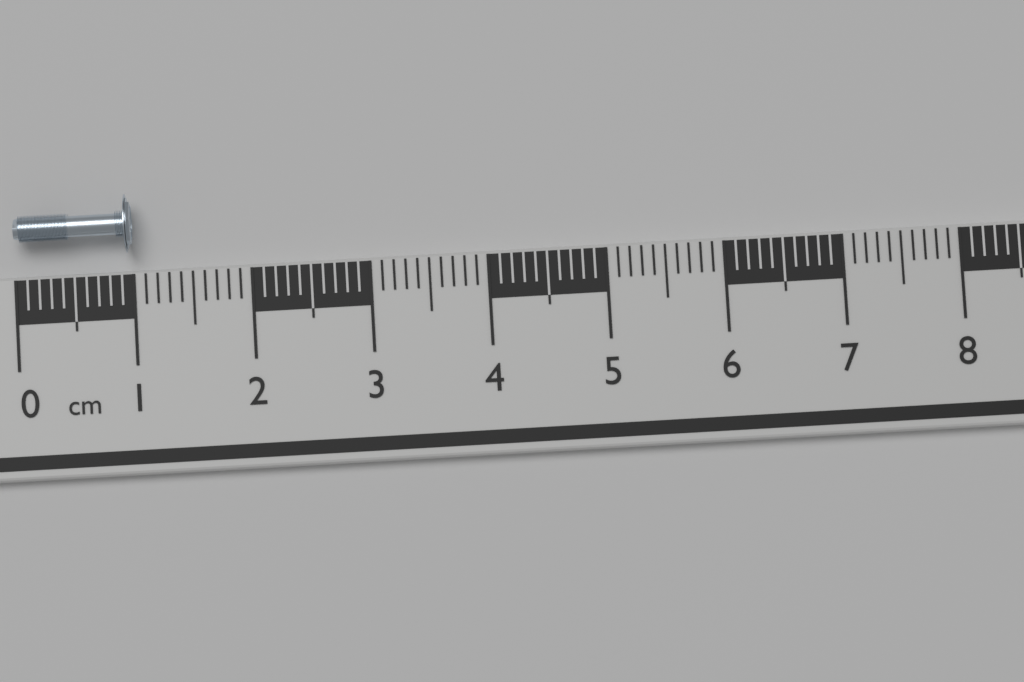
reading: 1.0 cm
